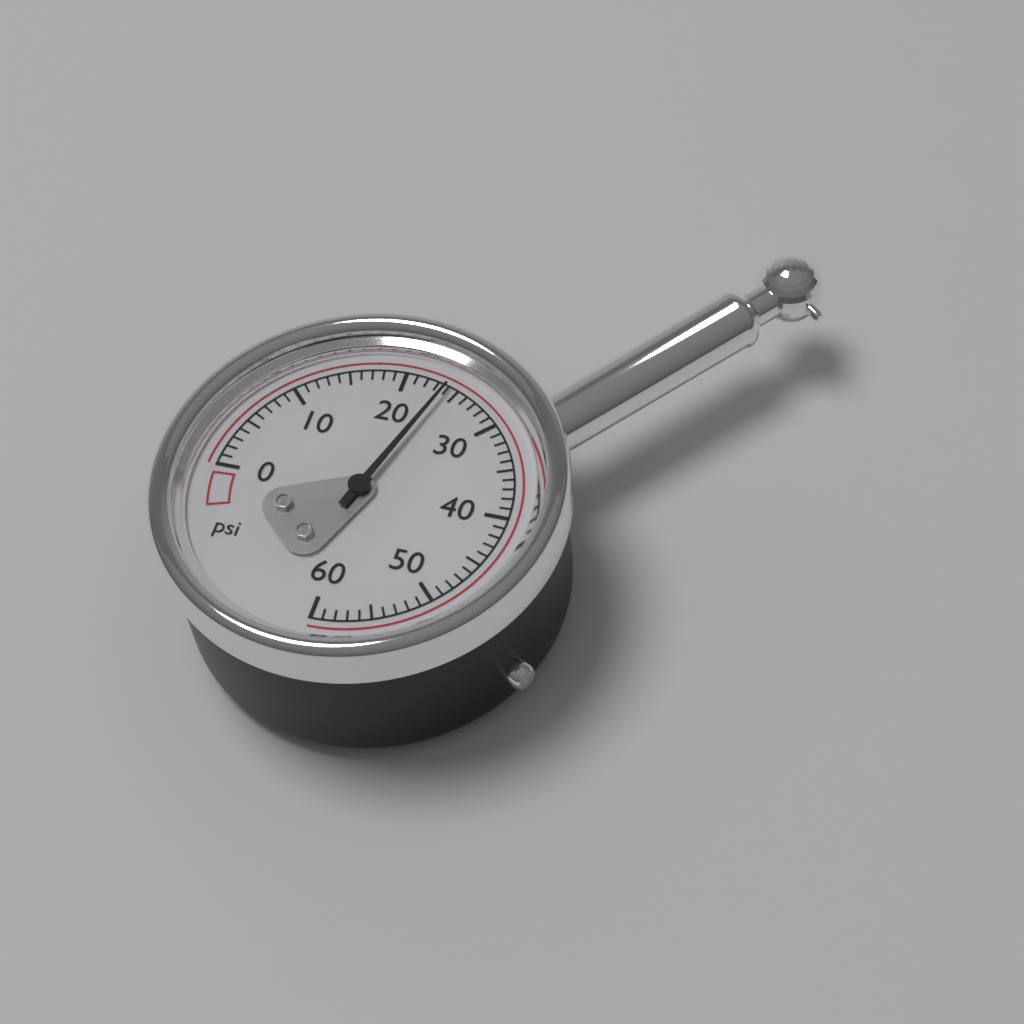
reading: 24 psi
